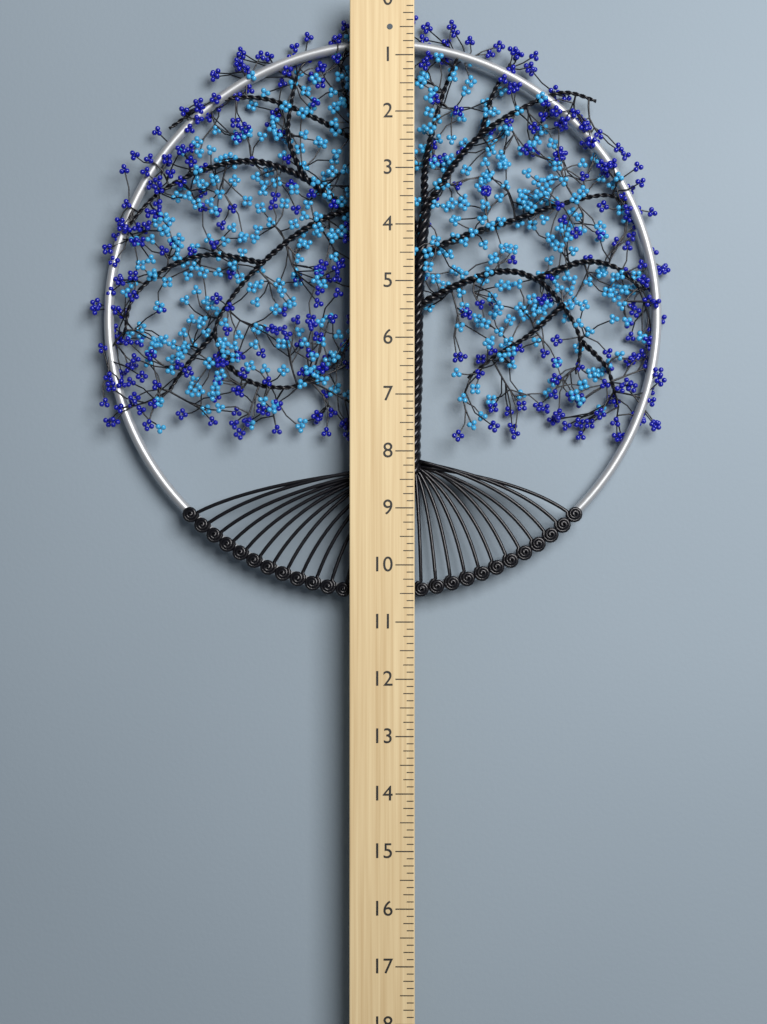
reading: 10.625 (no unit)
